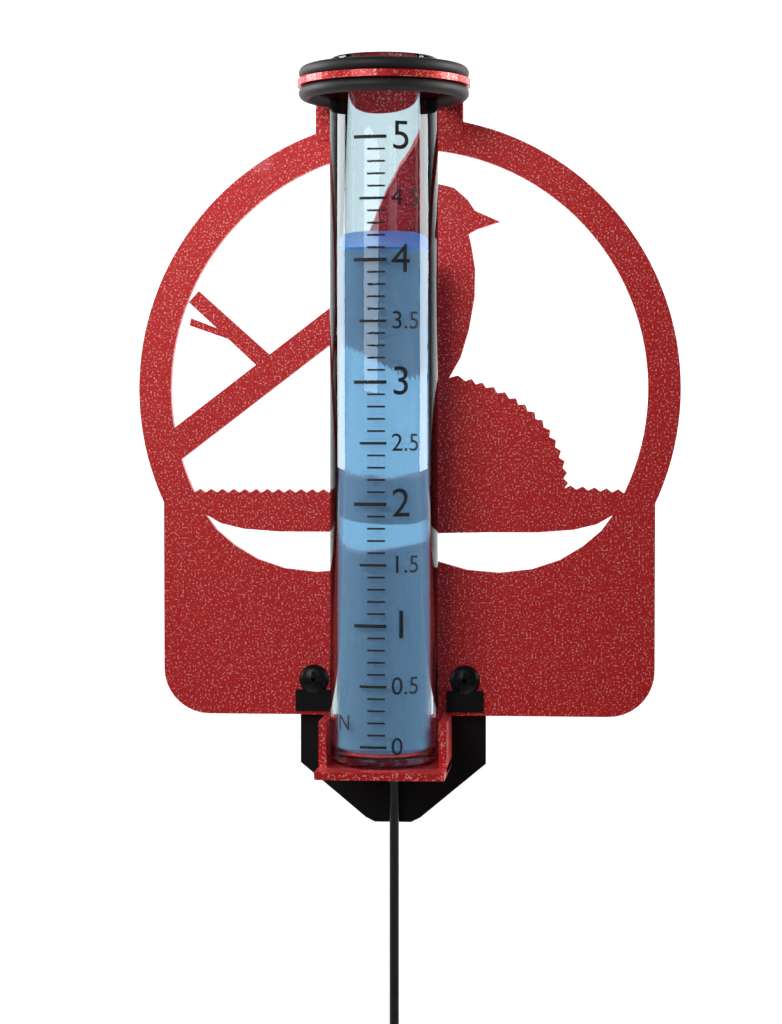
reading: 4.1 in
